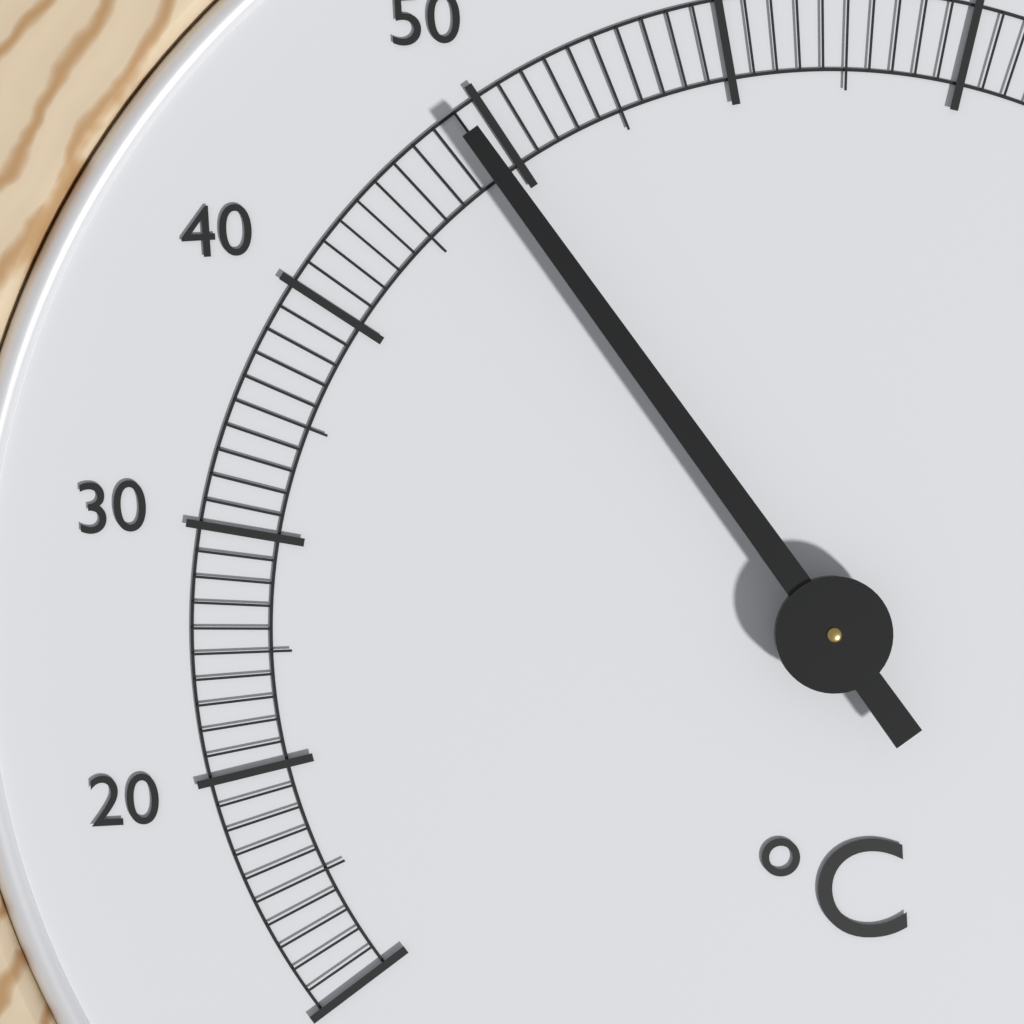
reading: 49 °C
